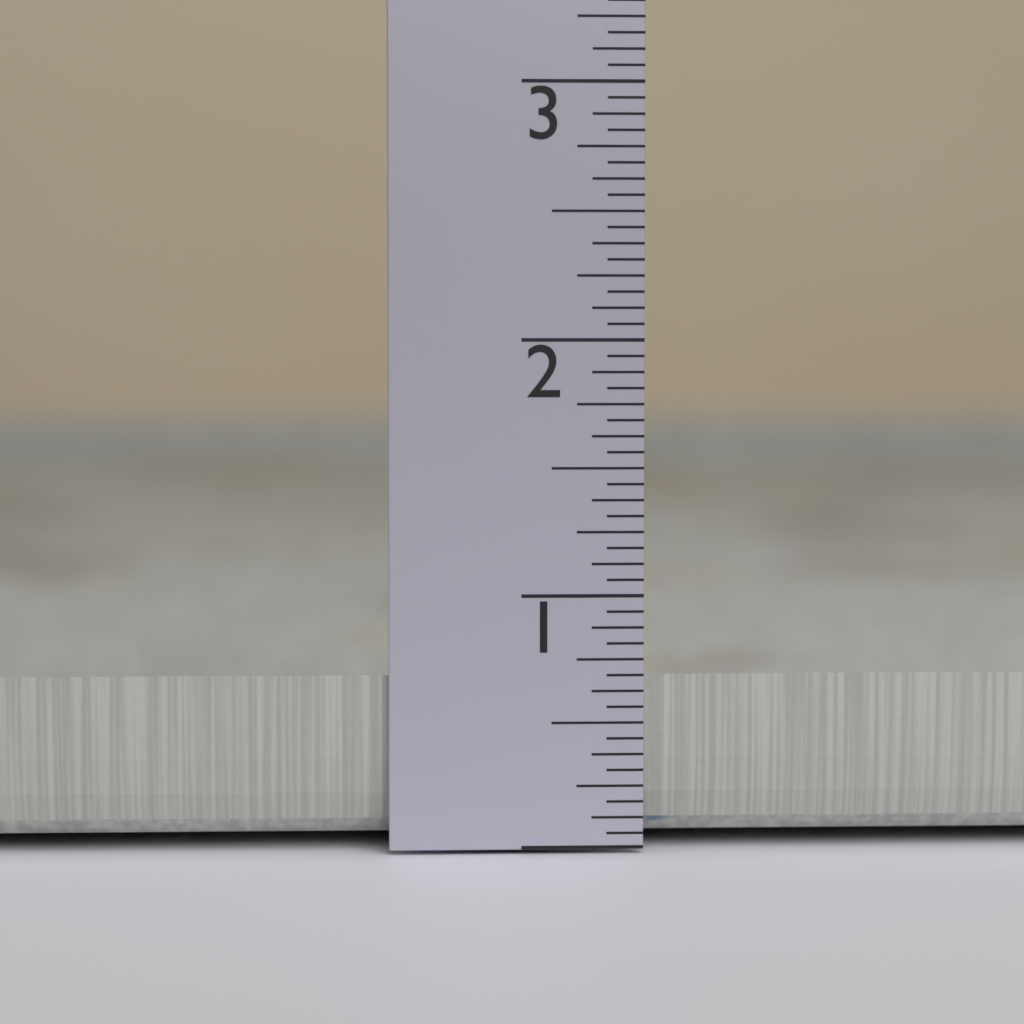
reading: 0.6875 in
